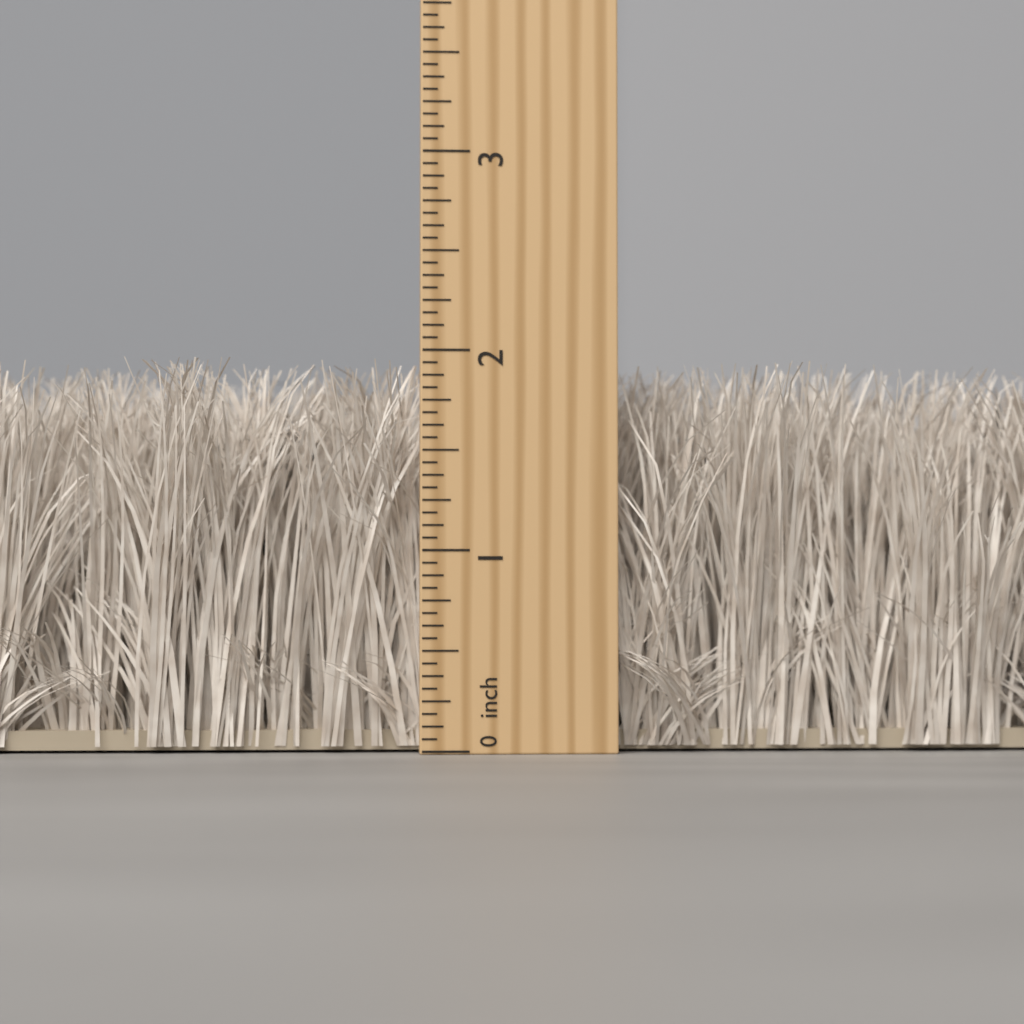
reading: 1.9375 inch
